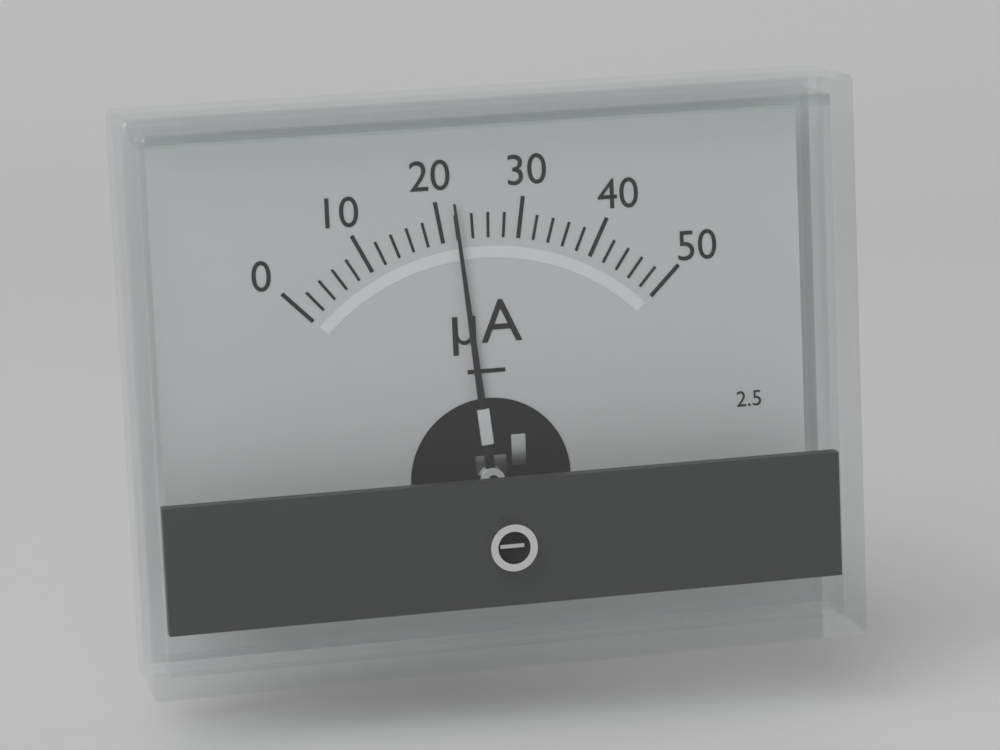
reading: 22 µA
